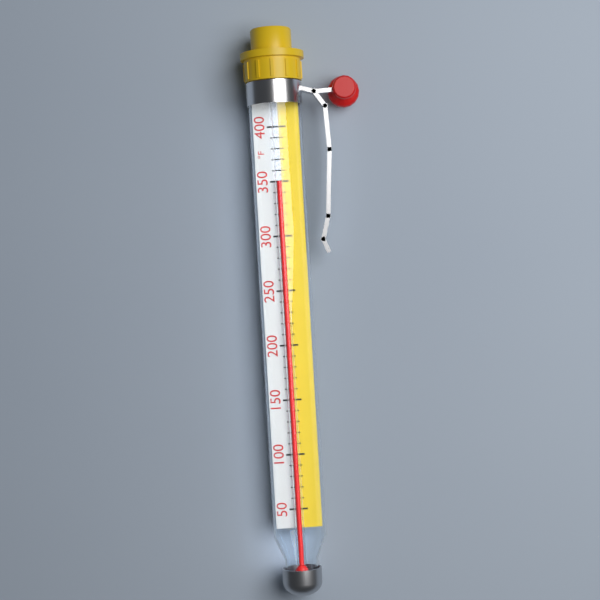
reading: 350 °F
